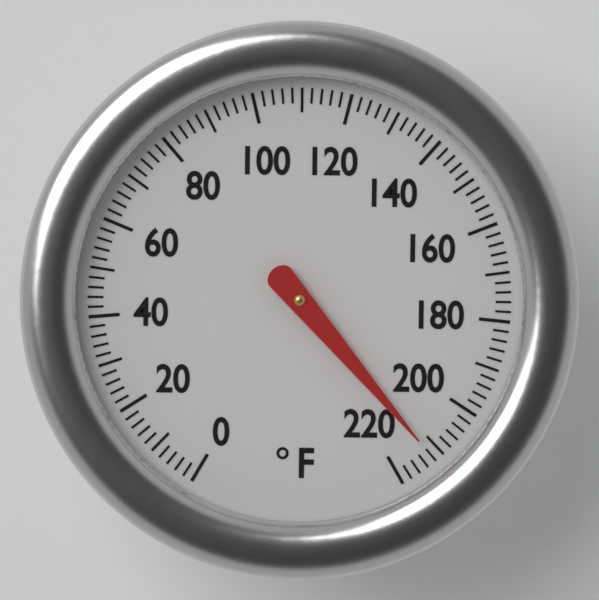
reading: 212 °F
